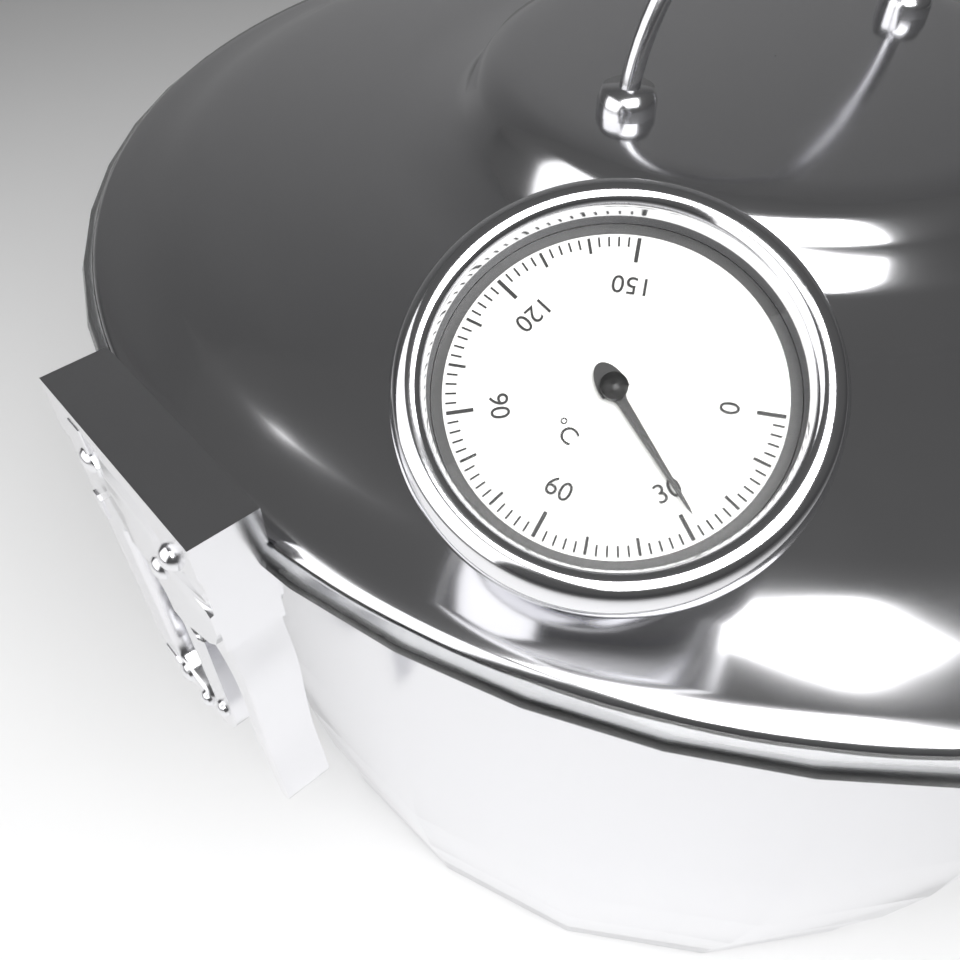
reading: 28 °C
